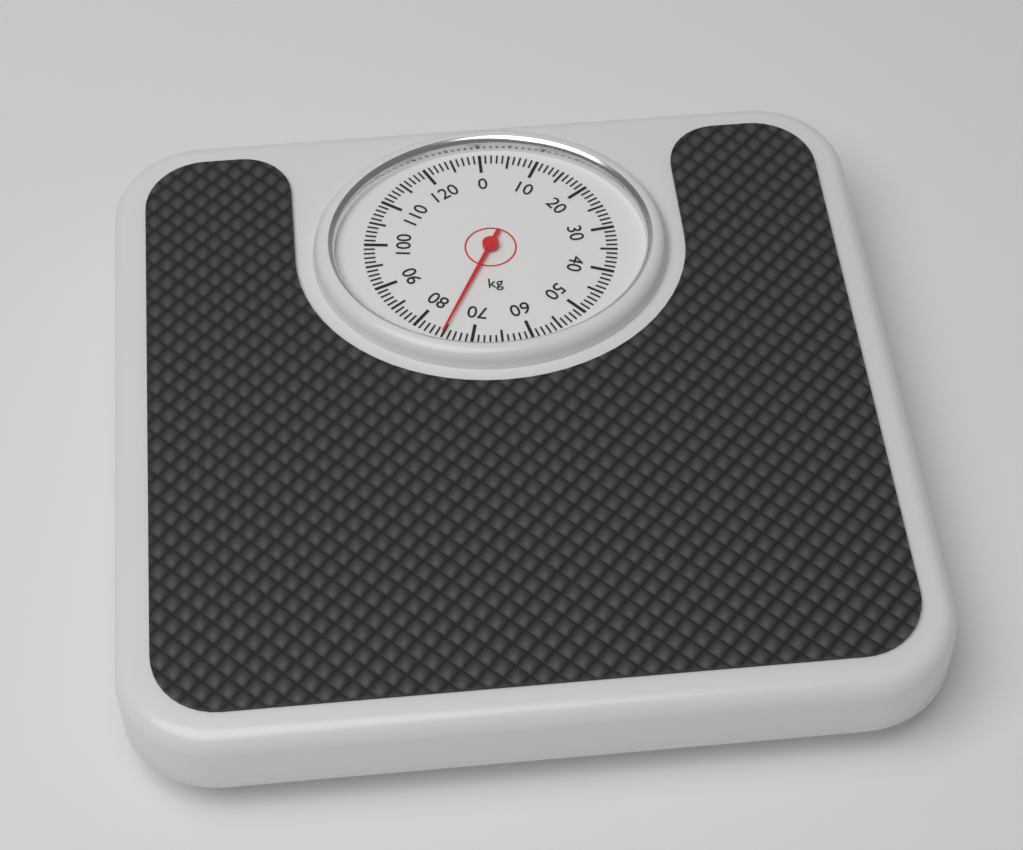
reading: 75 kg
